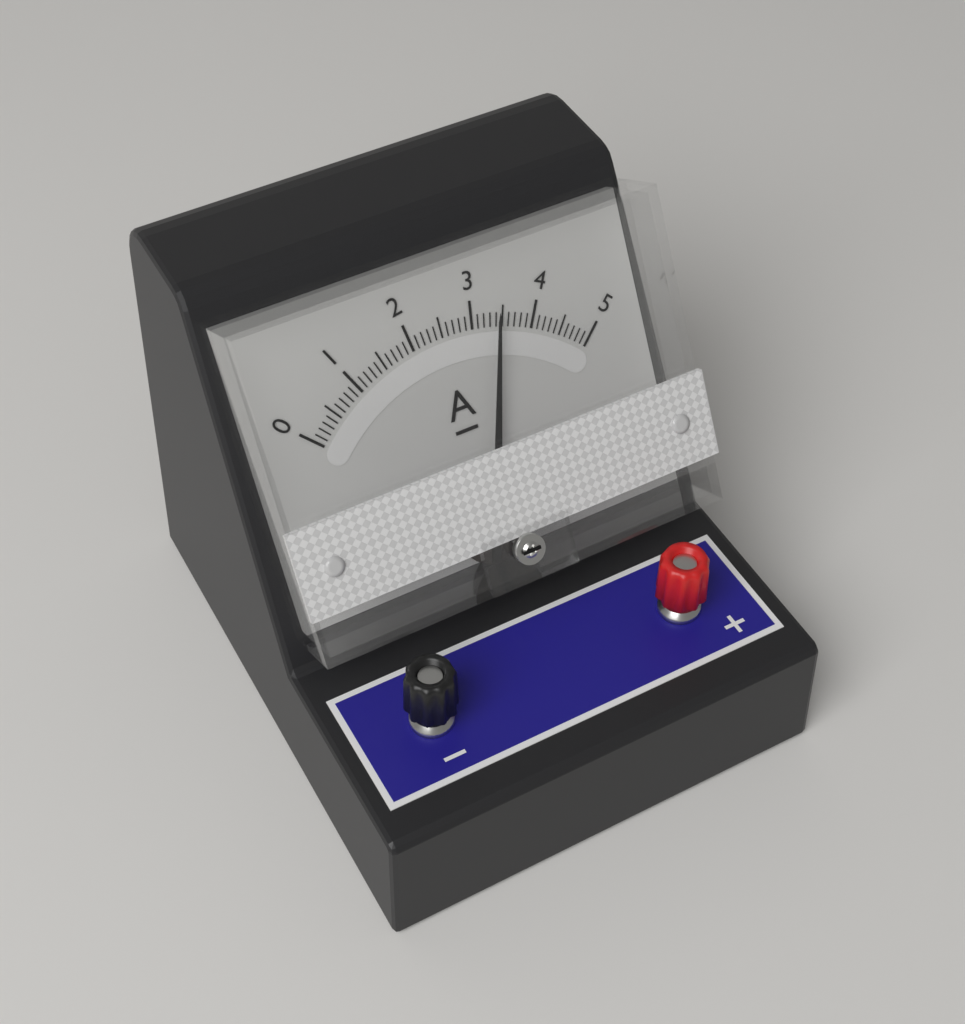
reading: 3.4 A
